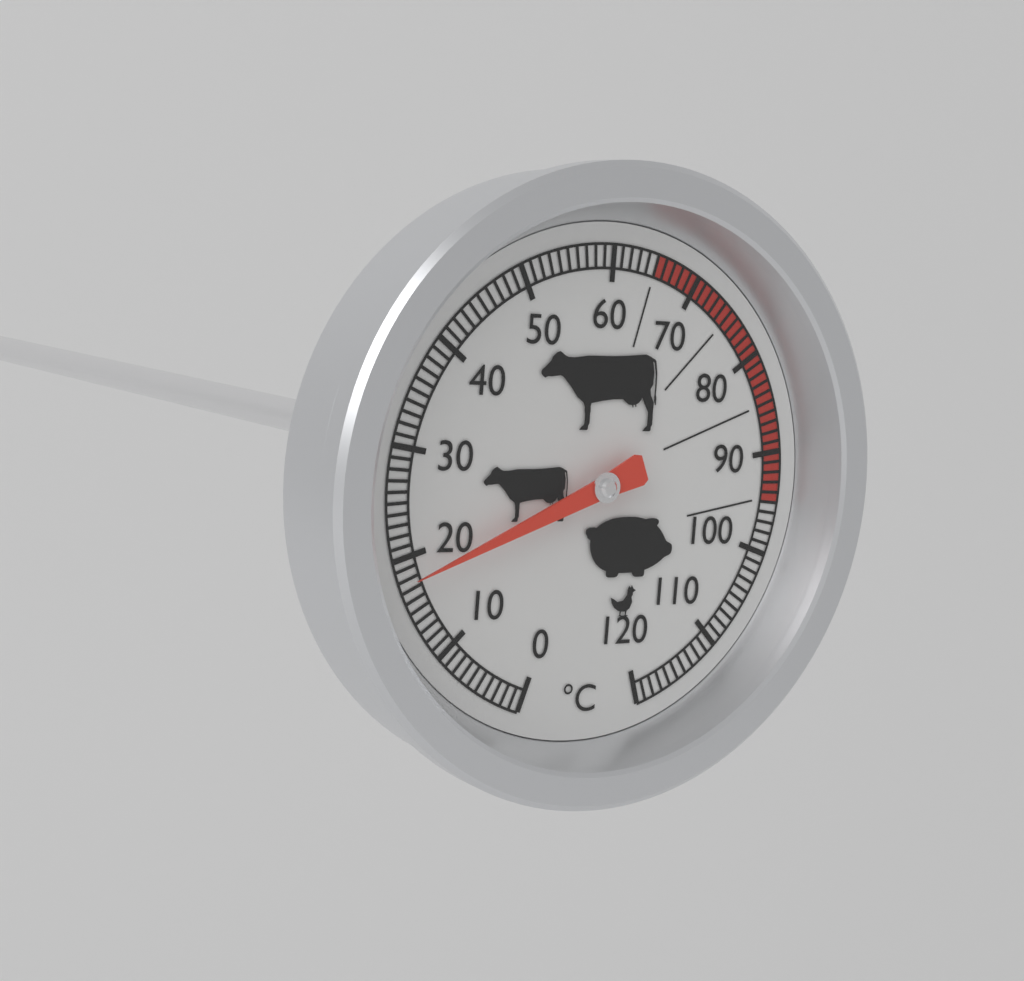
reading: 18 °C
